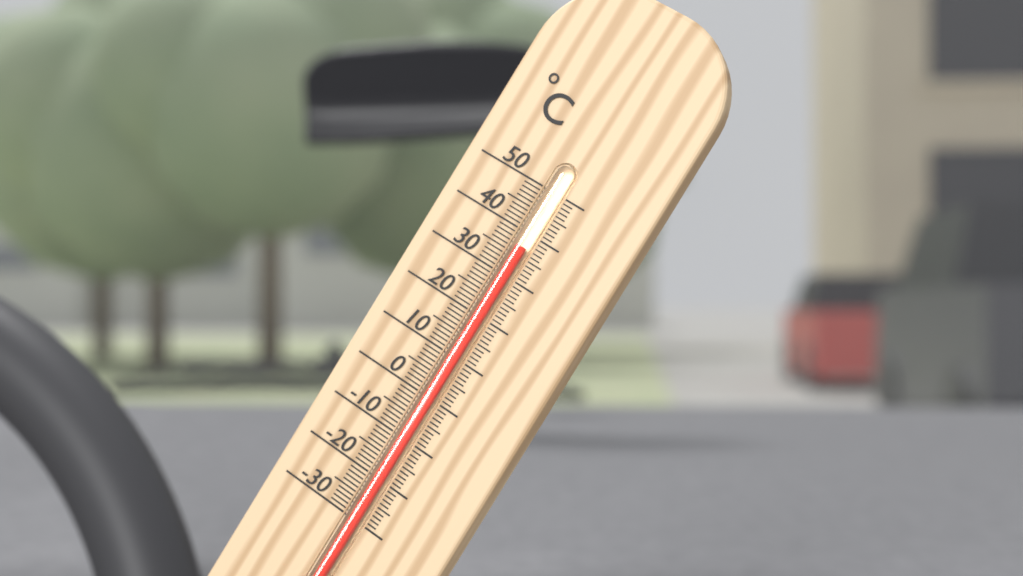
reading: 37 °C
